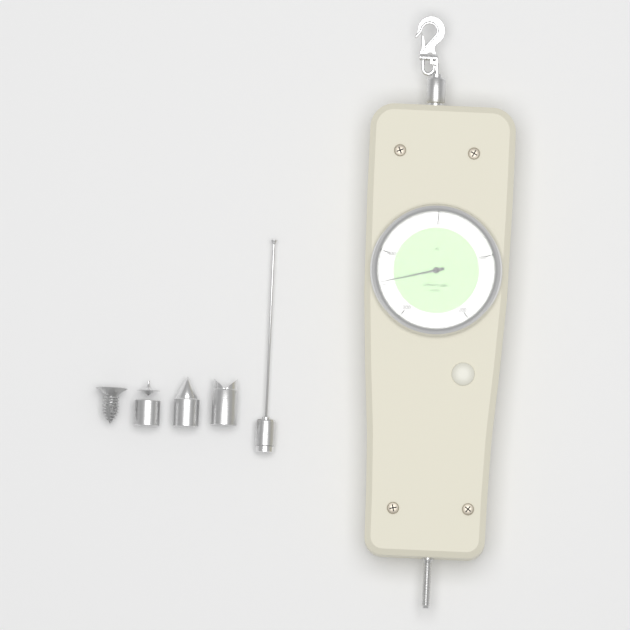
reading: 355 N
